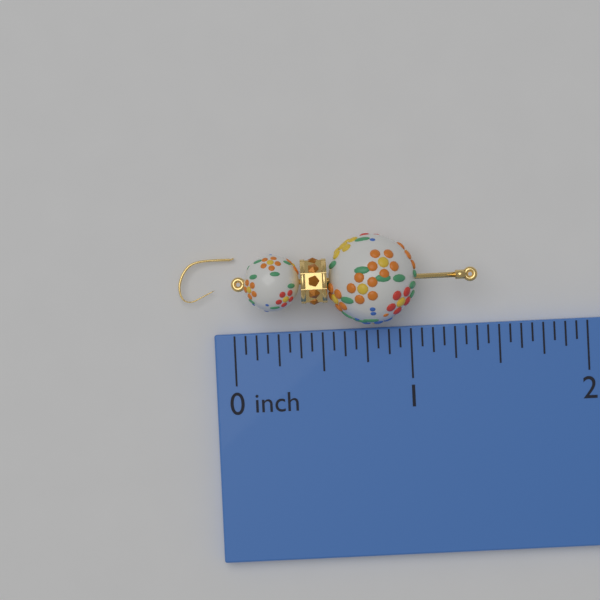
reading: 1.3750 inch
